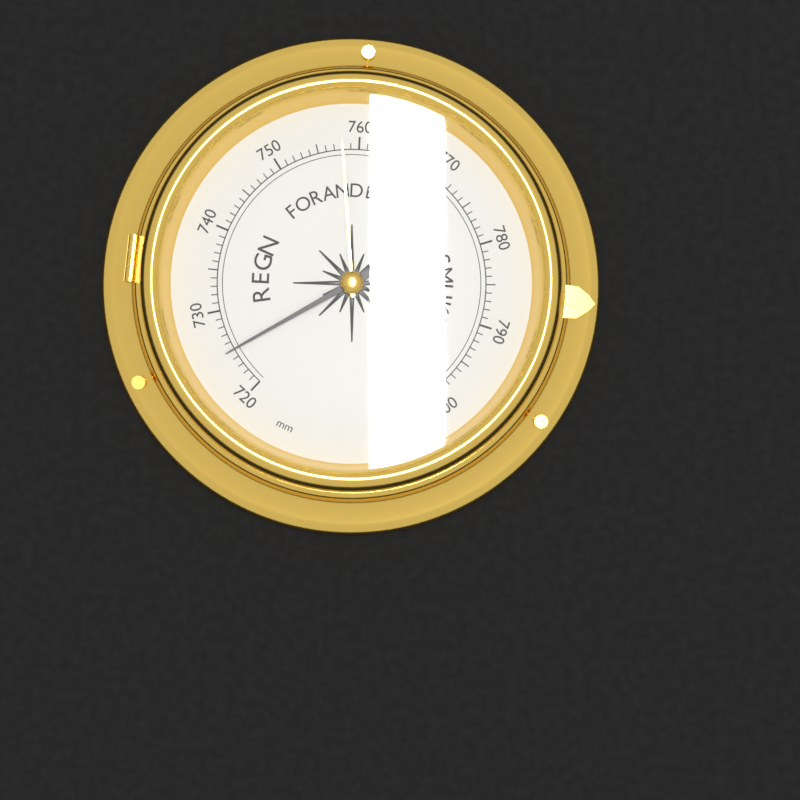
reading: 725 mm
